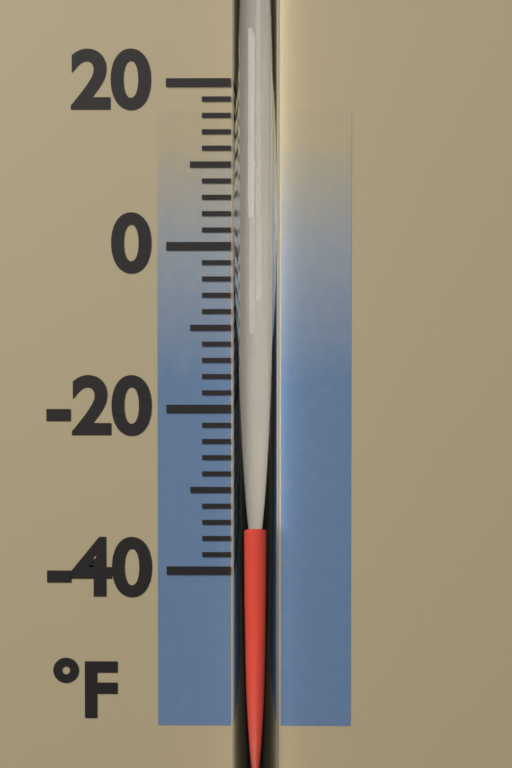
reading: -34 °F
